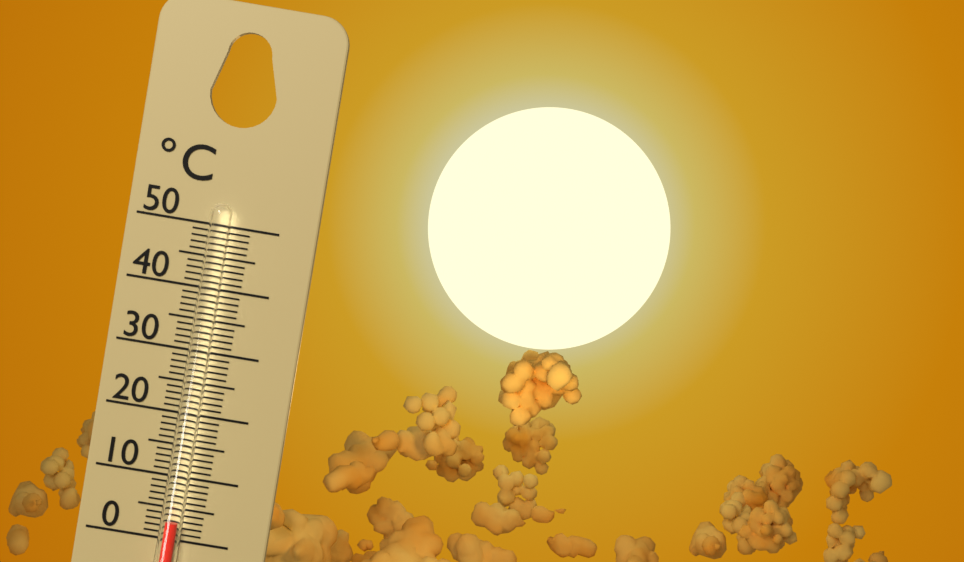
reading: 3 °C
